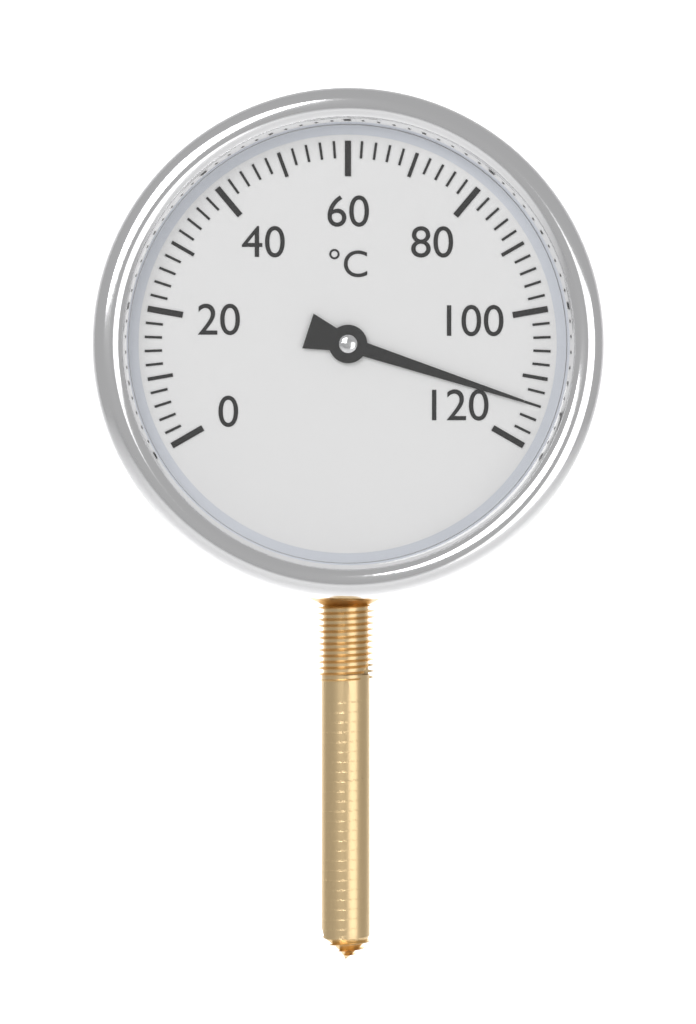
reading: 114 °C
